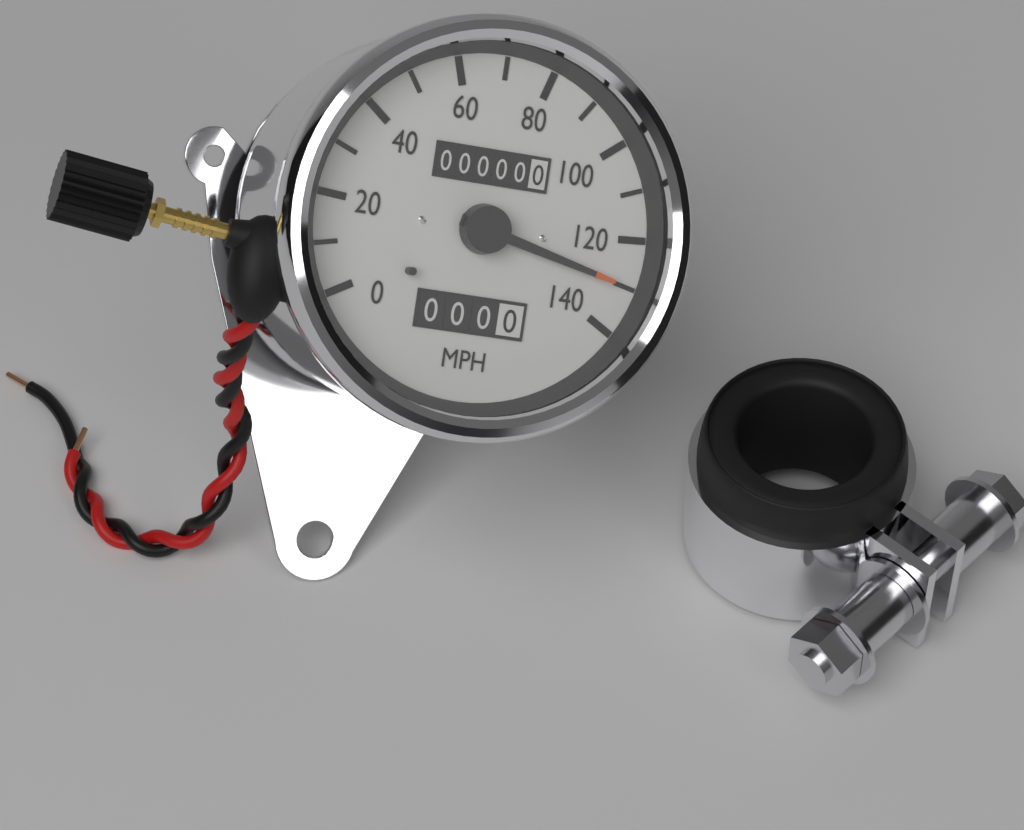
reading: 130 MPH
